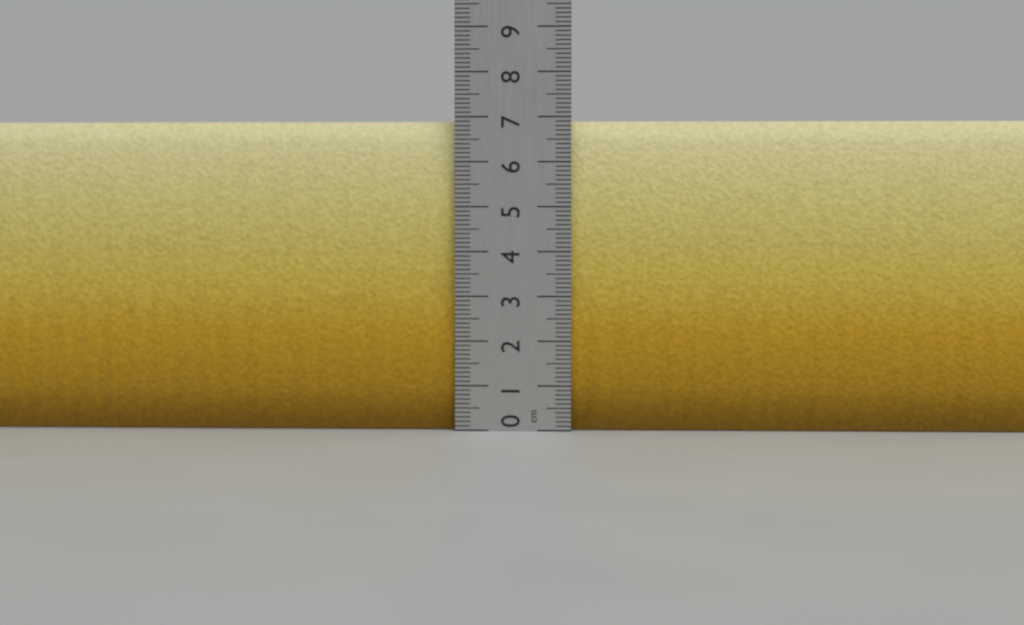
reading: 6.9 cm
